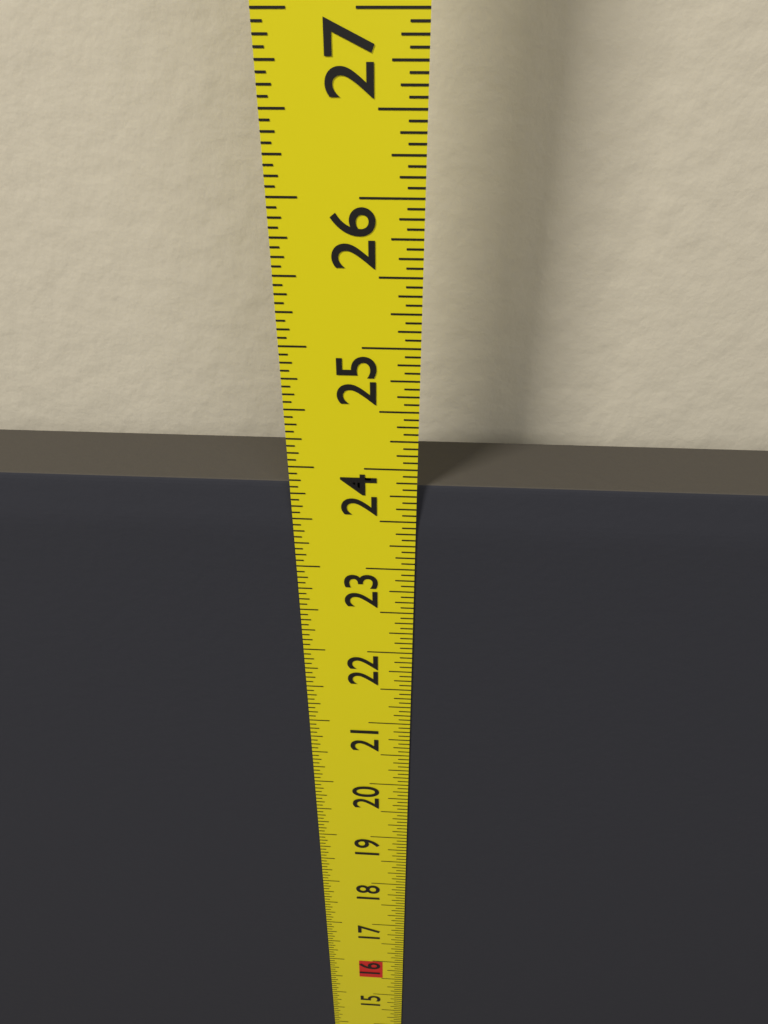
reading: 23.8125 in
